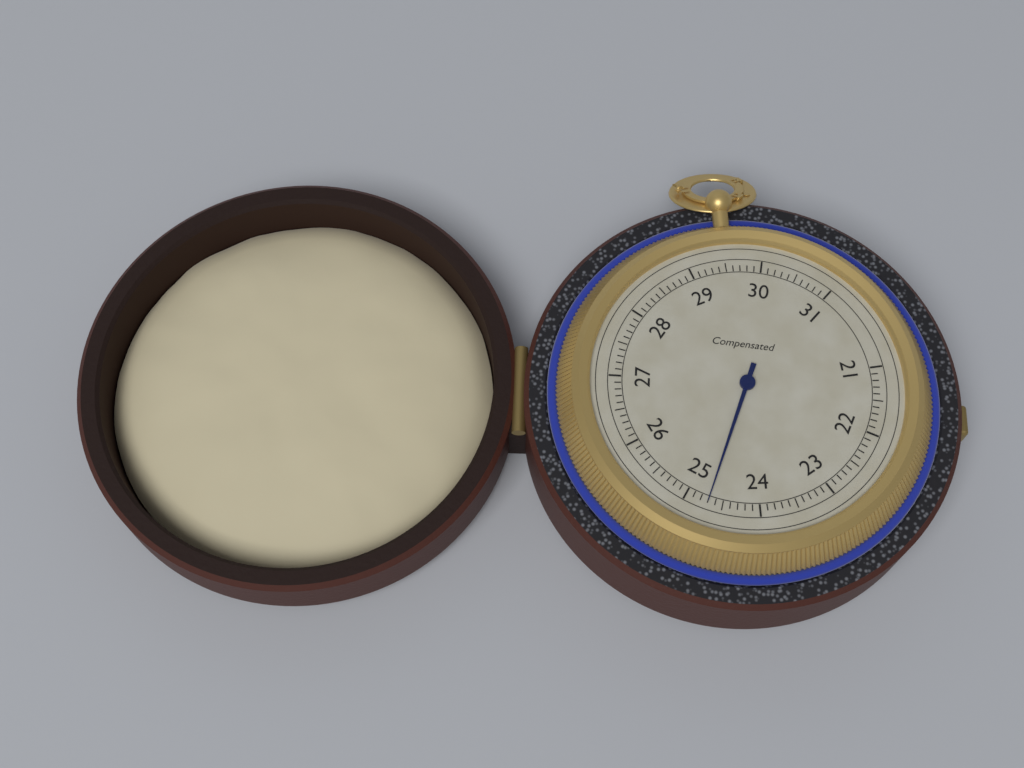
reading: 24.7 (no unit)
